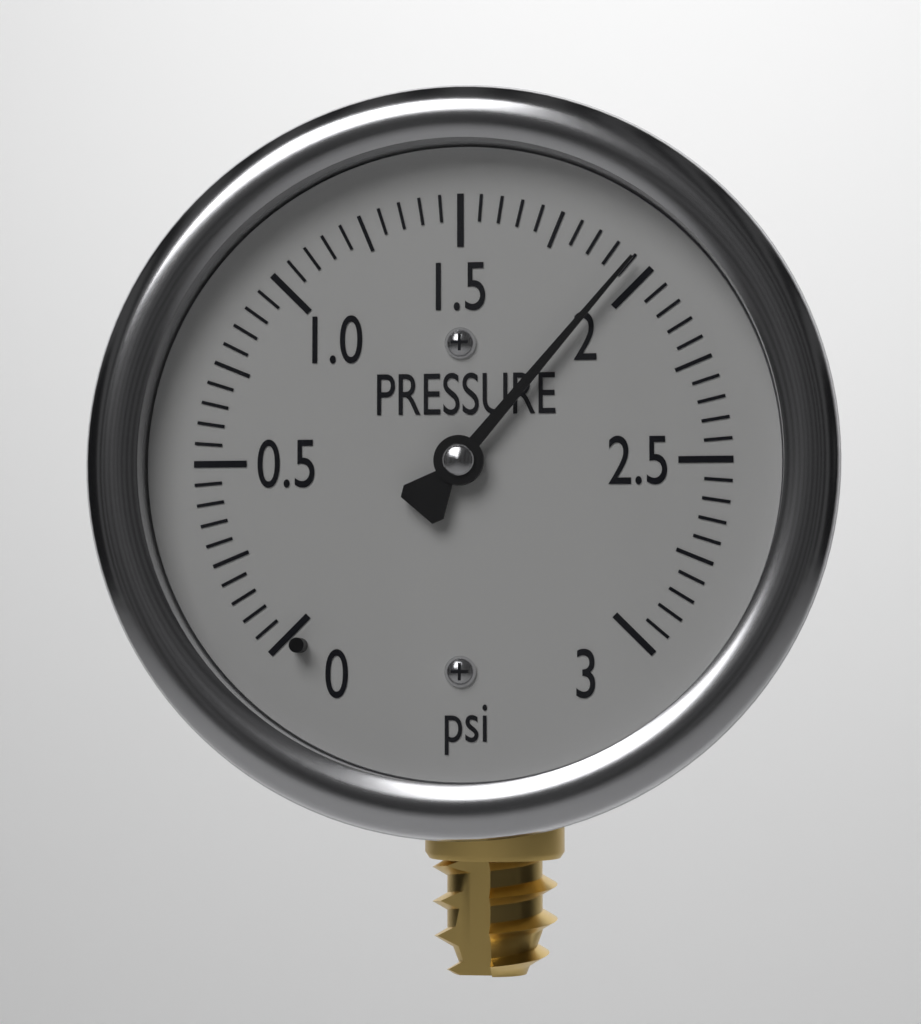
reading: 1.95 psi
